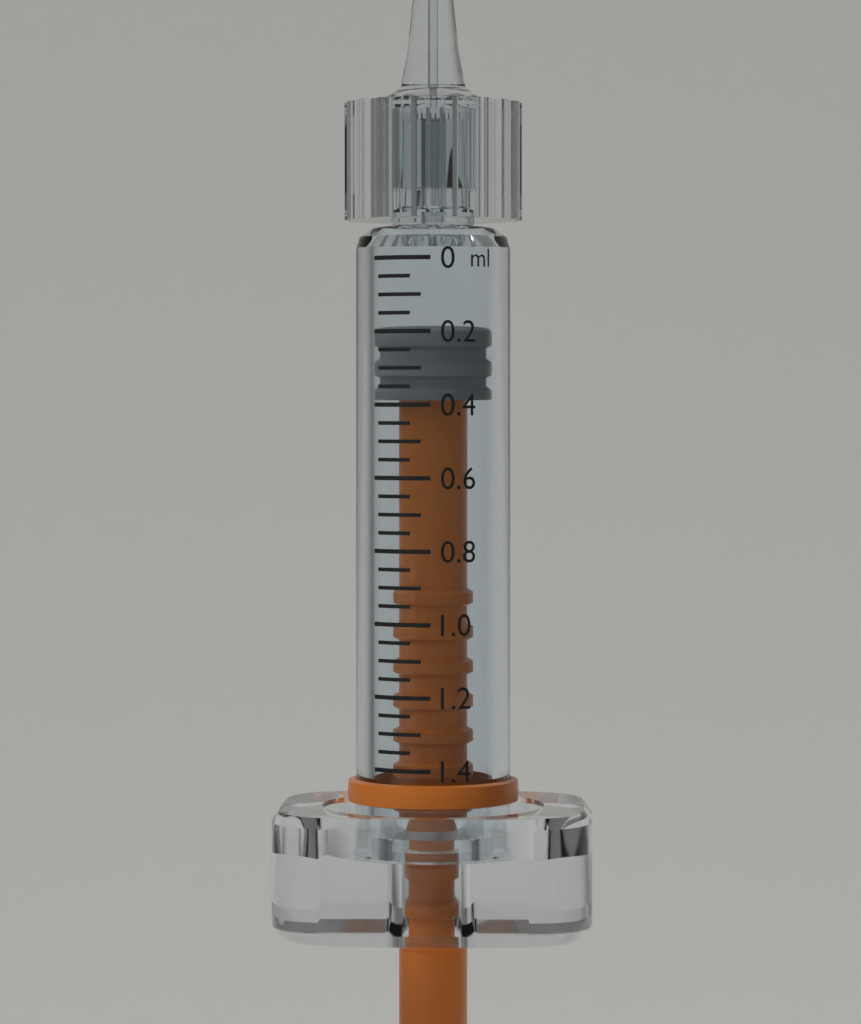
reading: 0.20 ml
